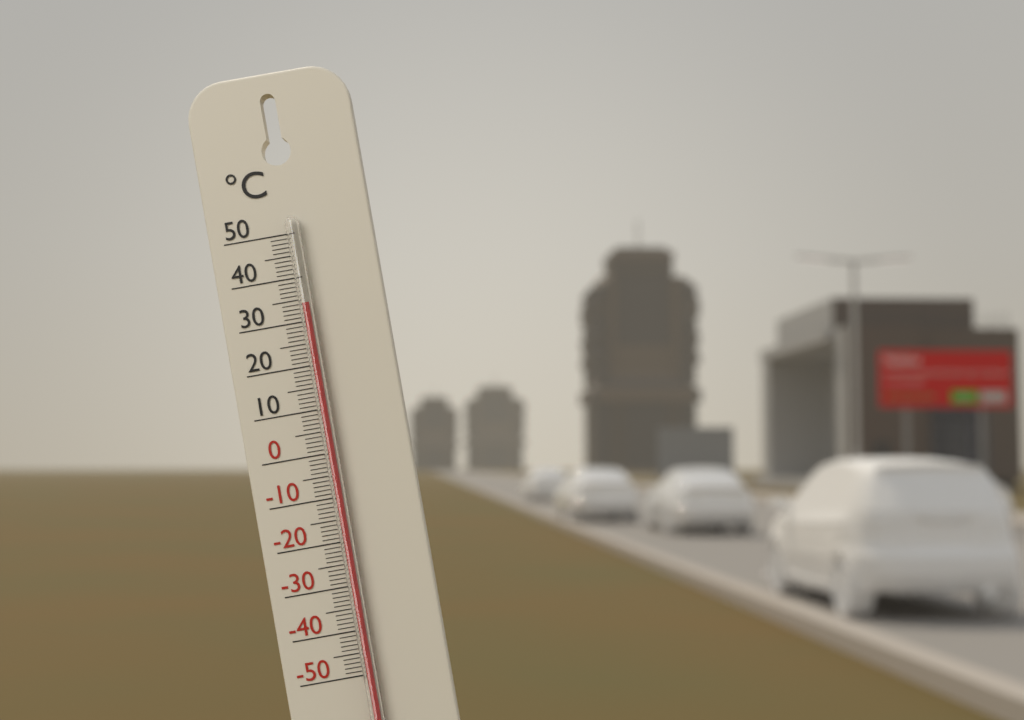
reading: 34 °C
